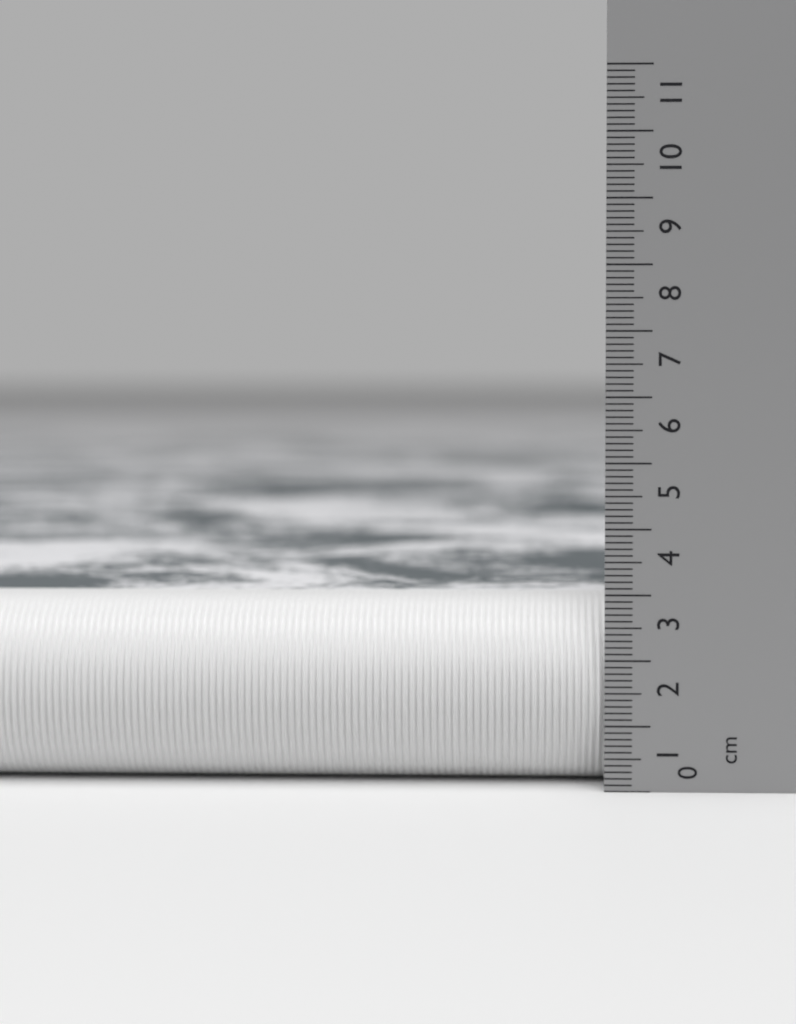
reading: 2.9 cm
